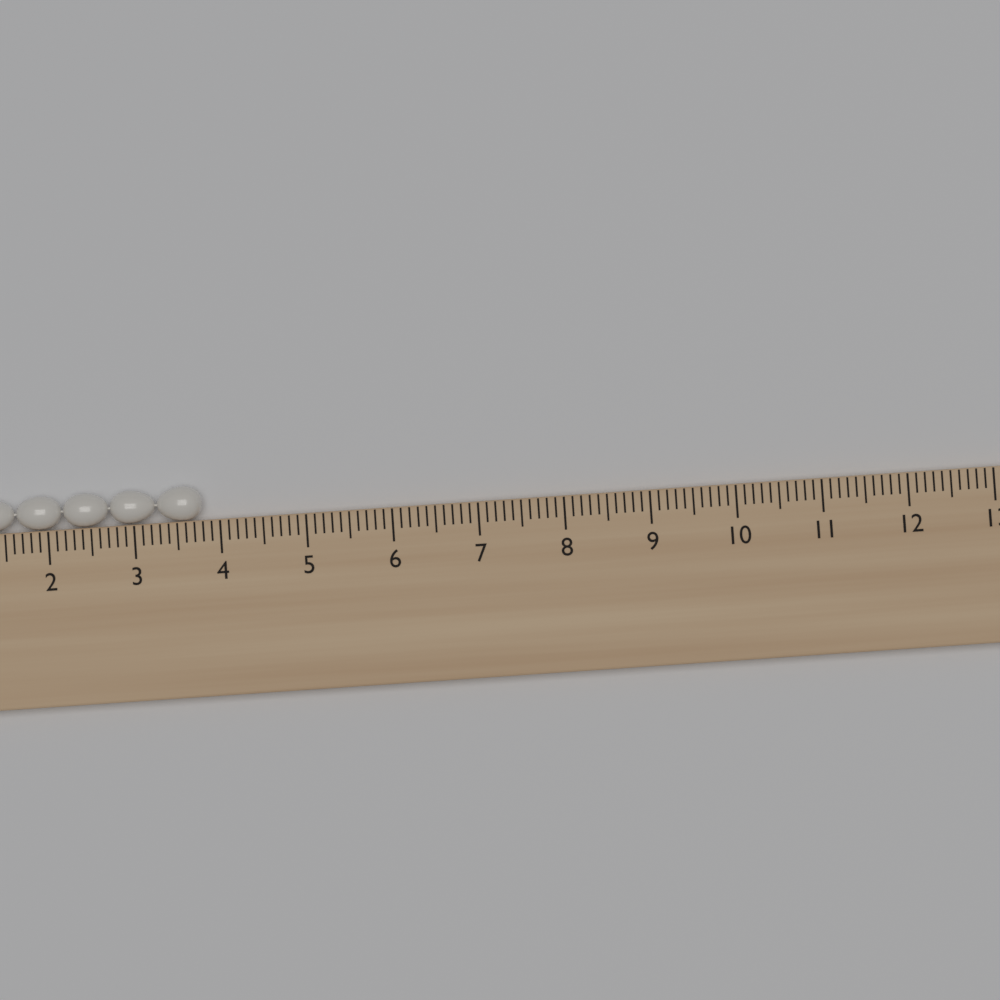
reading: 3.8 cm
